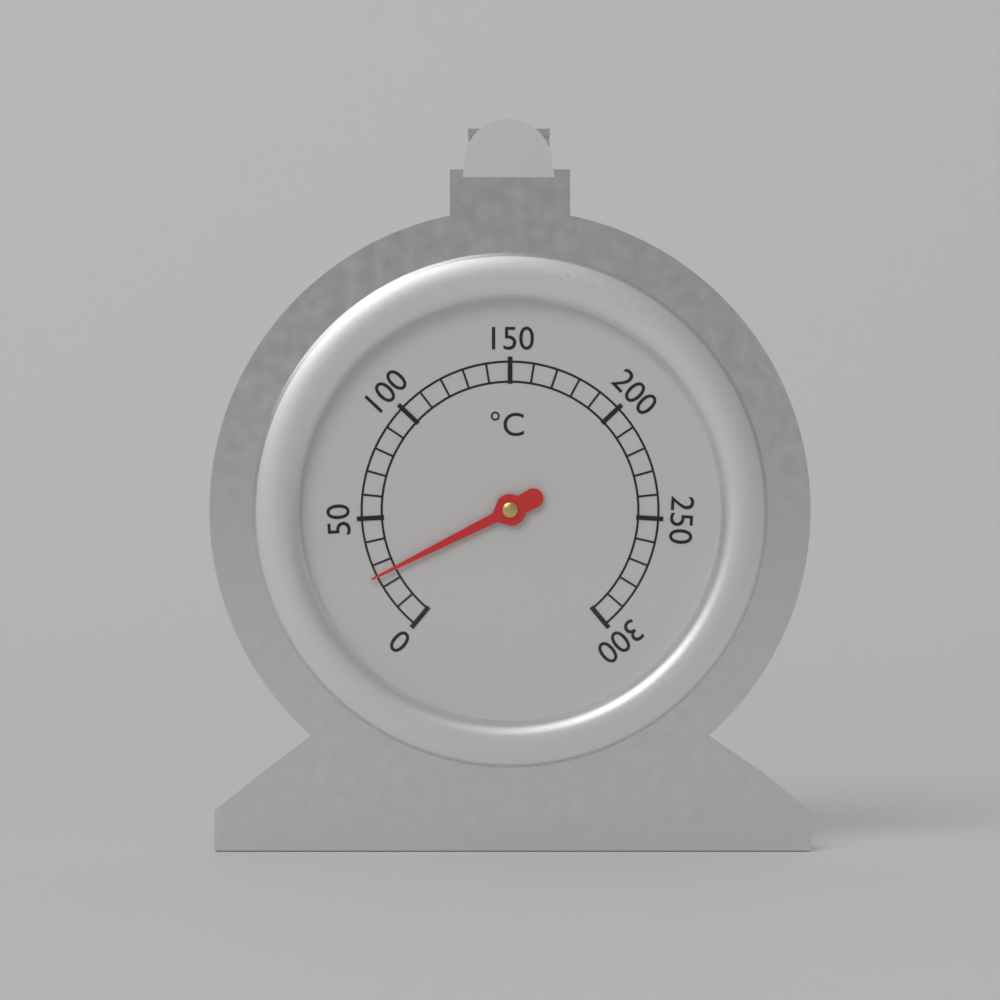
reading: 25 °C
